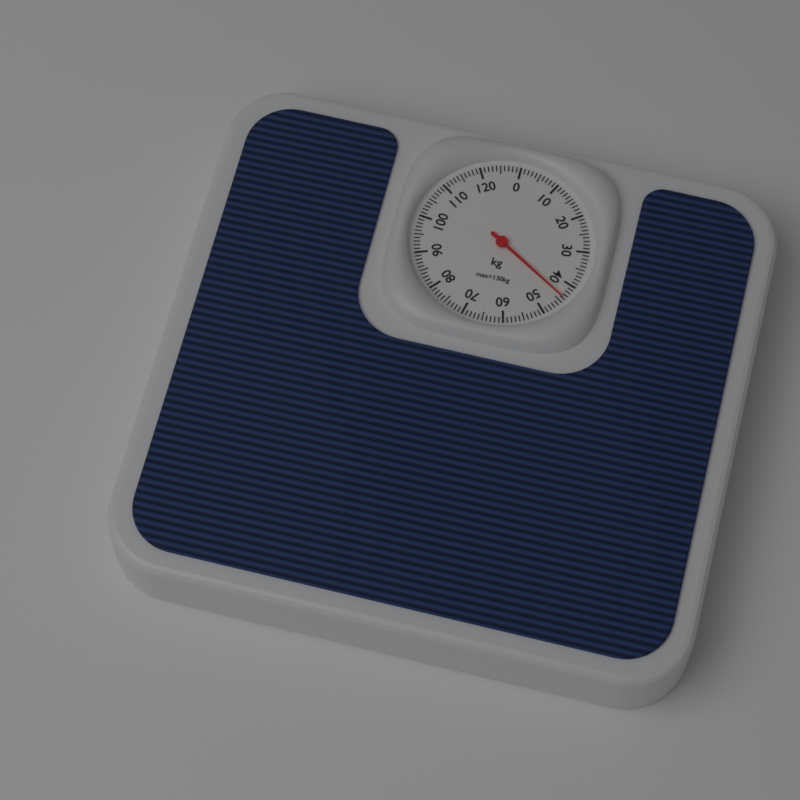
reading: 44 kg
